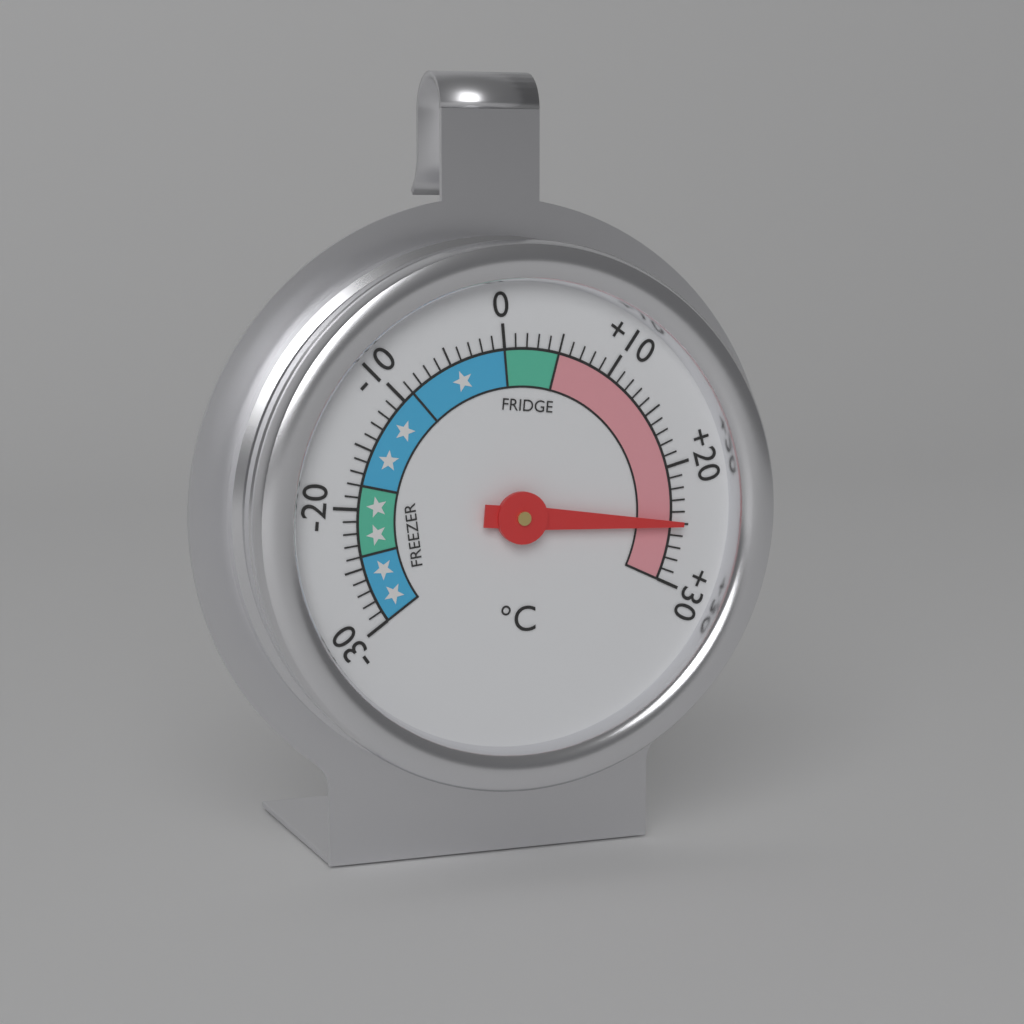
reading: 25 °C
